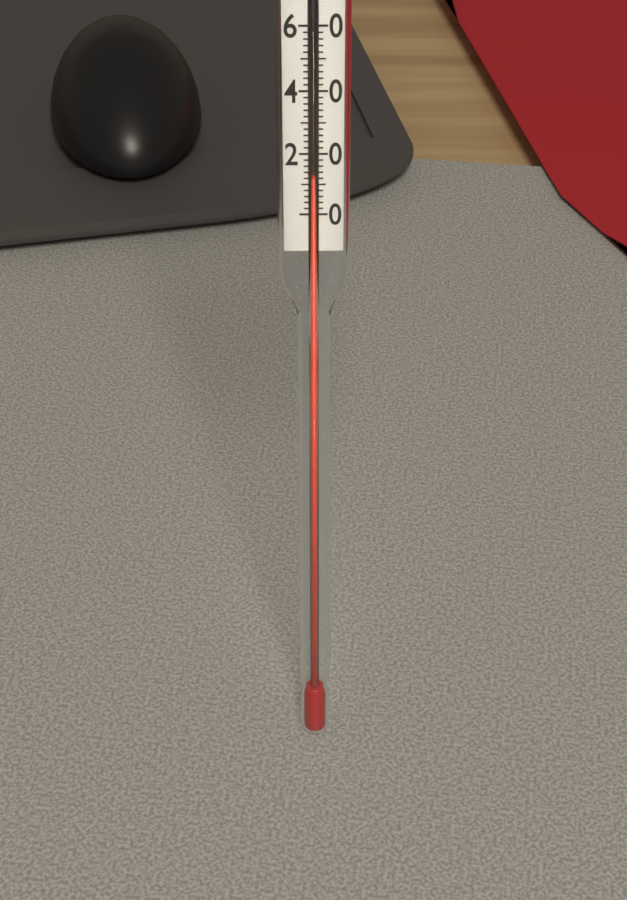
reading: 12 (no unit)
